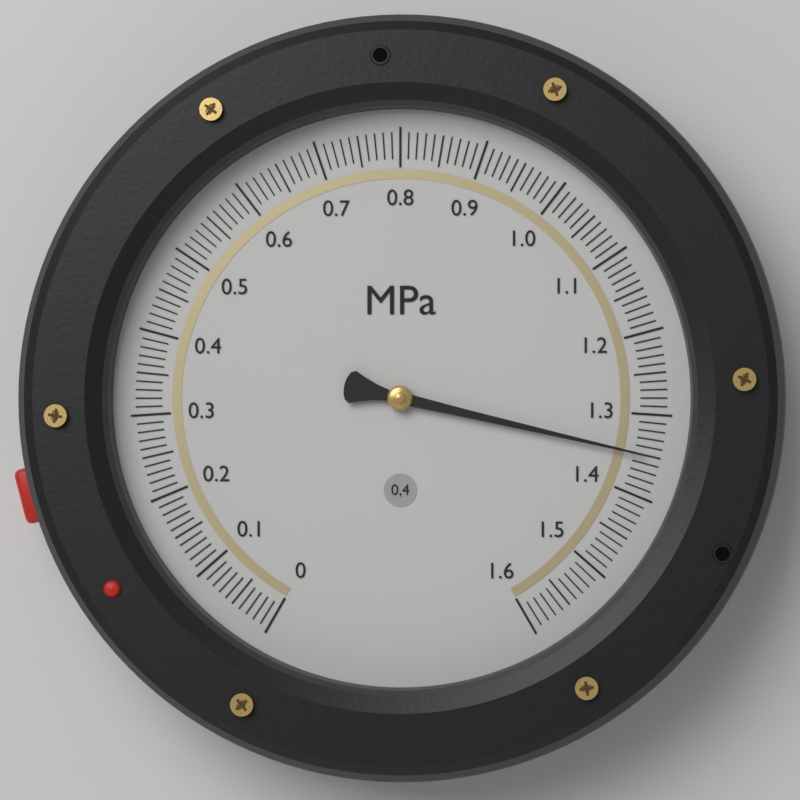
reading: 1.35 MPa
